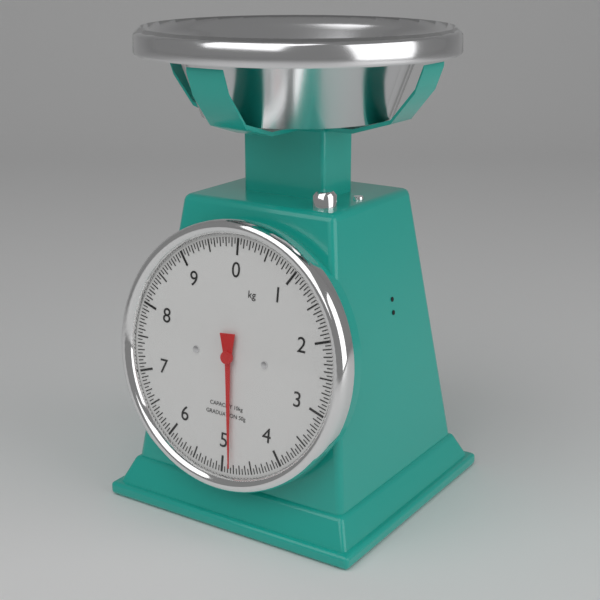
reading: 4.85 kg
